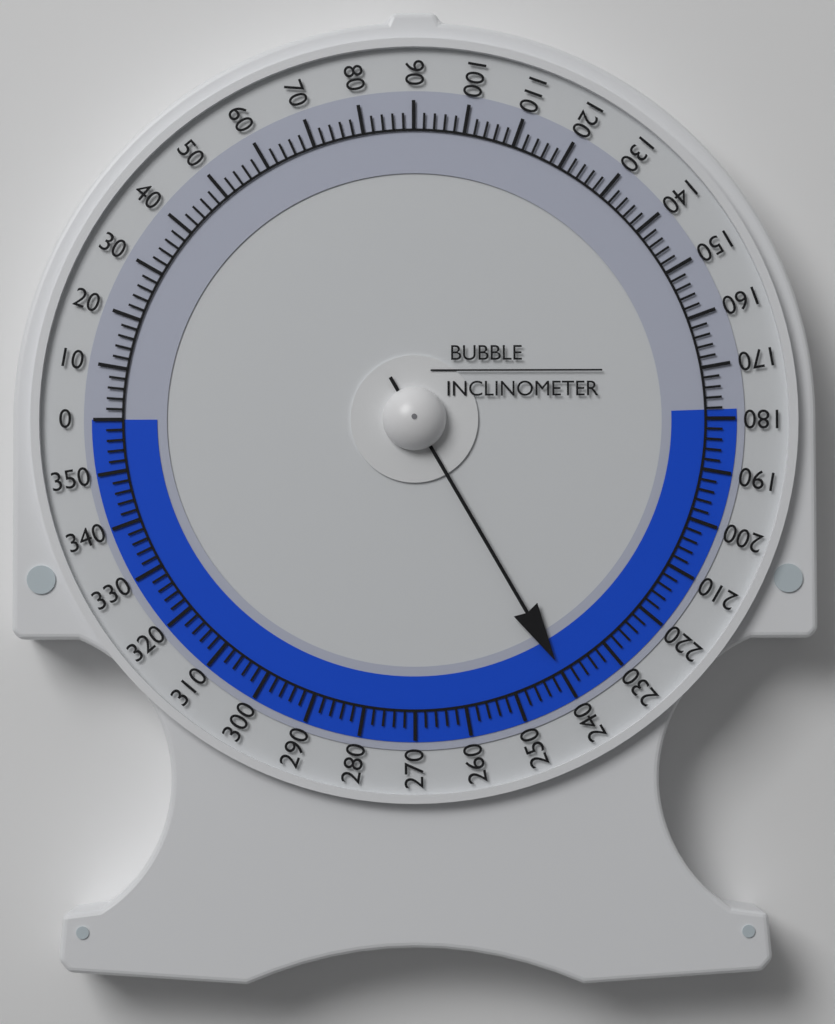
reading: 240 (no unit)
